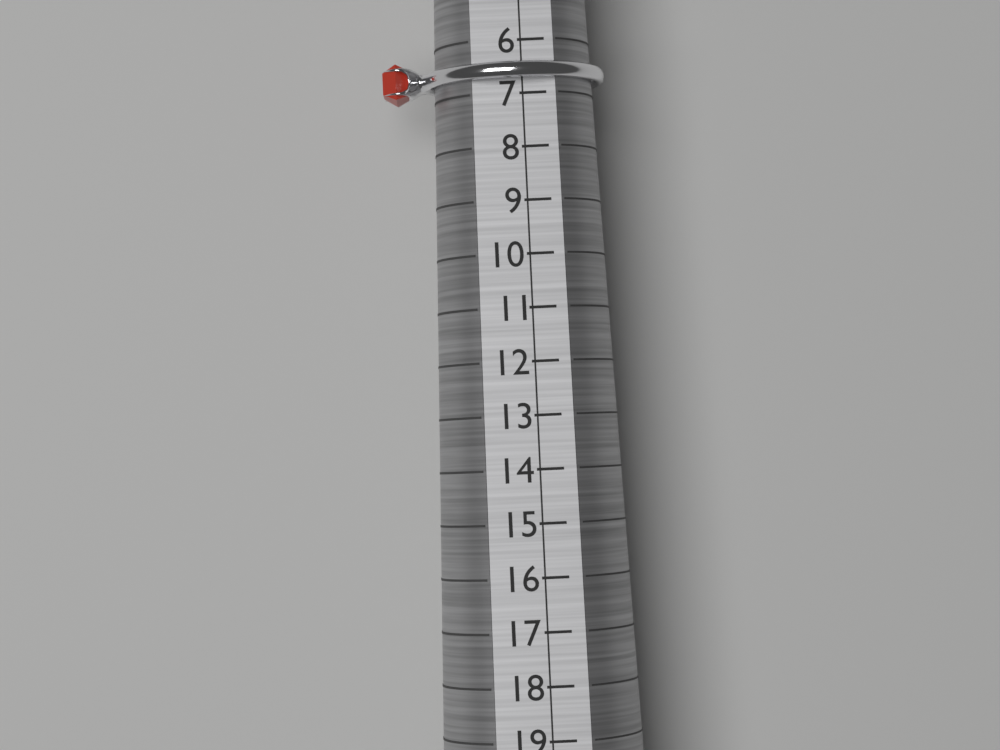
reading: 7 (no unit)
